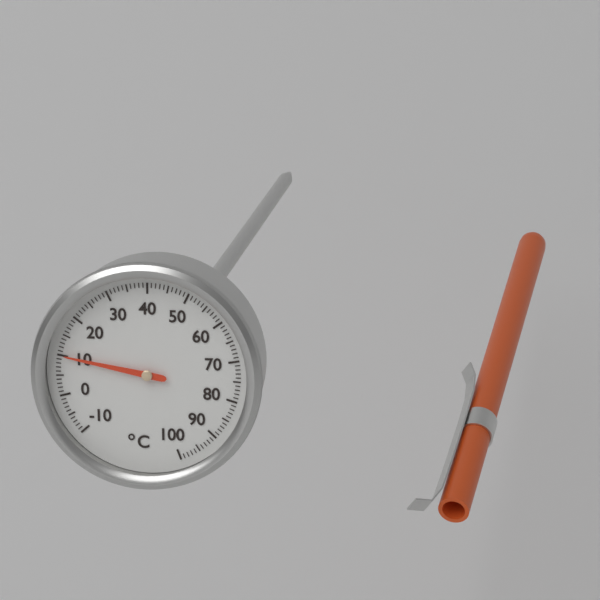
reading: 10 °C
